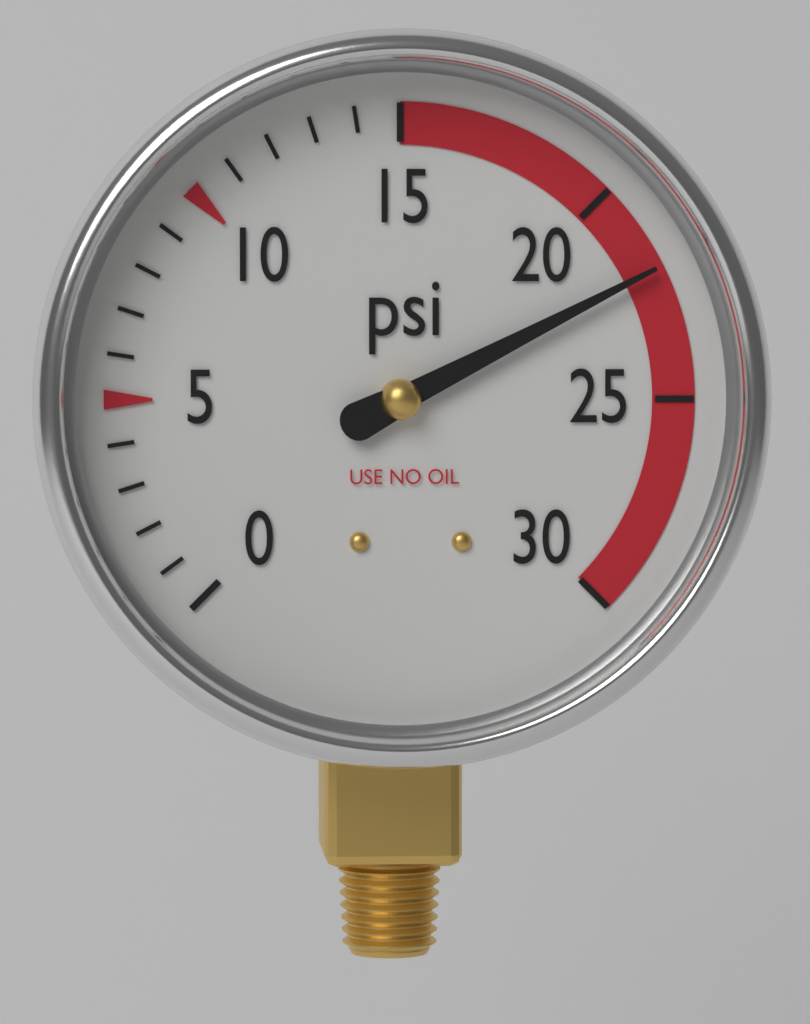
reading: 22 psi
